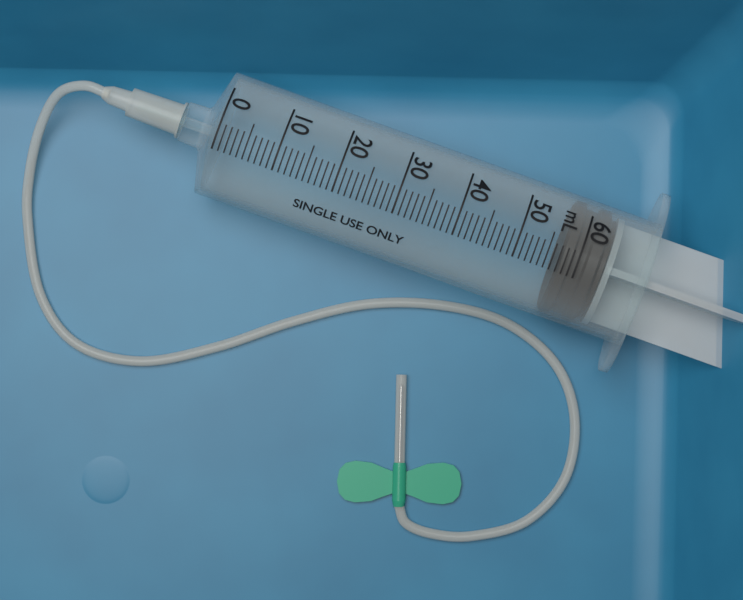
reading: 57 mL
